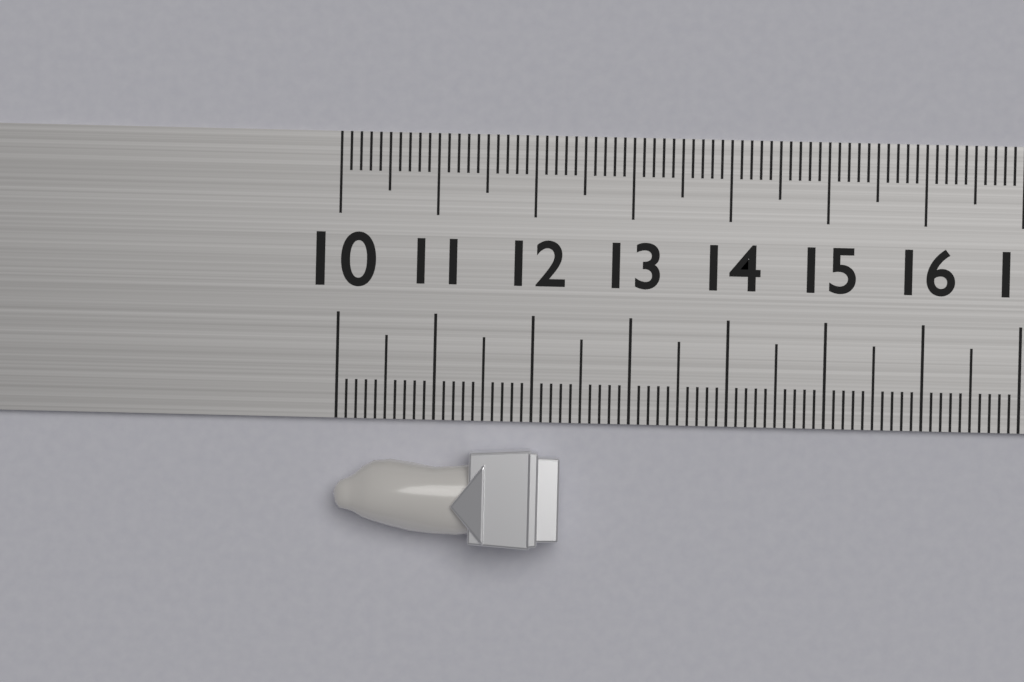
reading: 12.3 (no unit)
